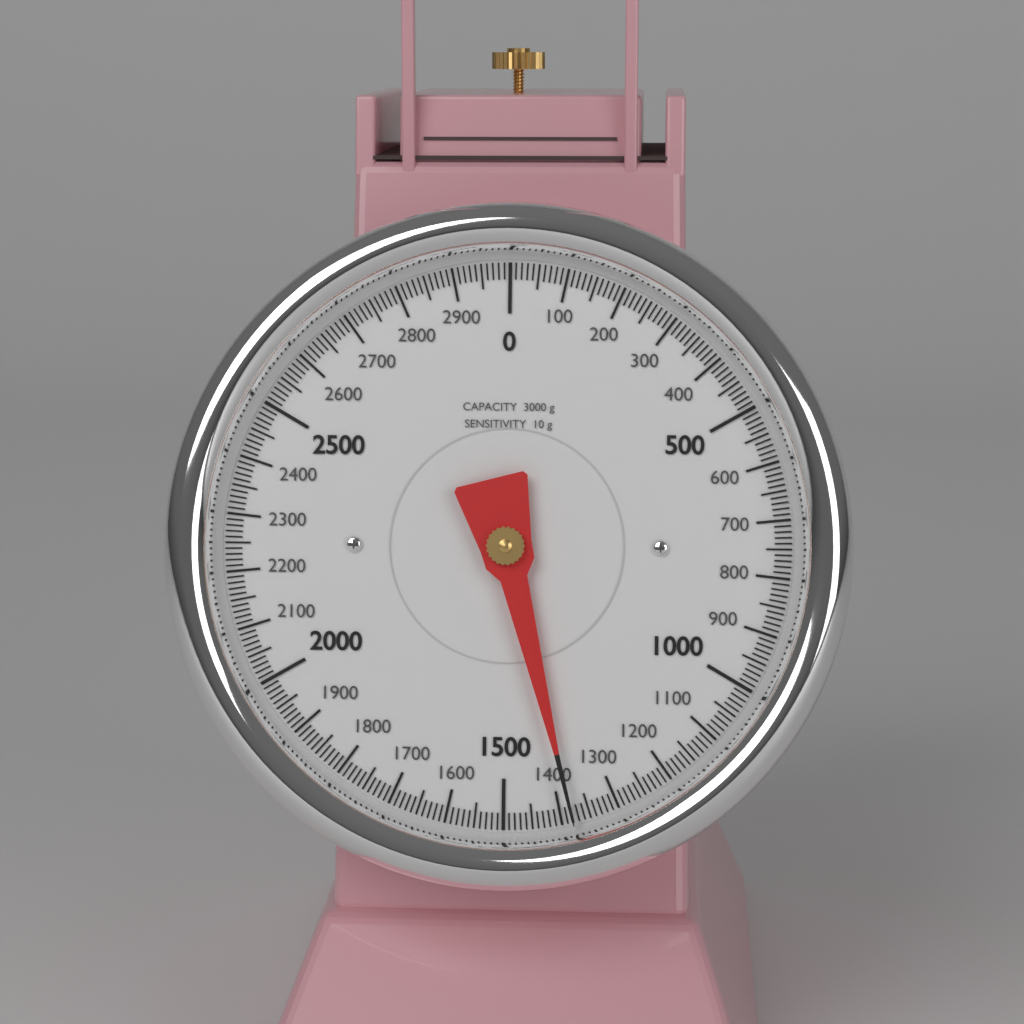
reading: 1380 g
